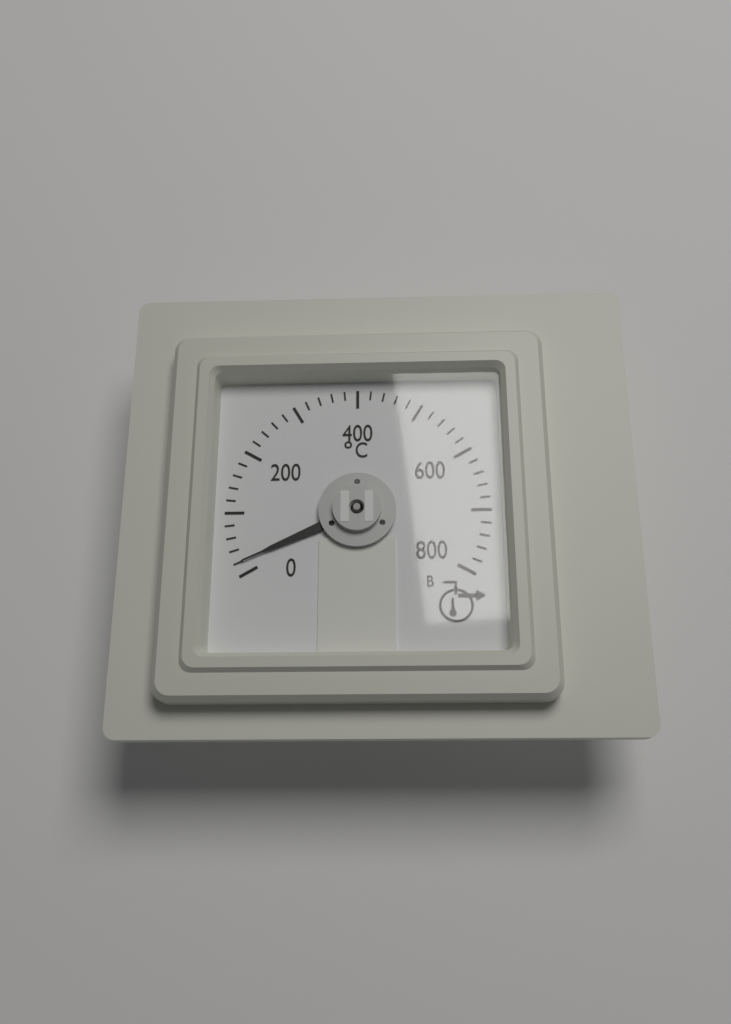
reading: 20 °C
